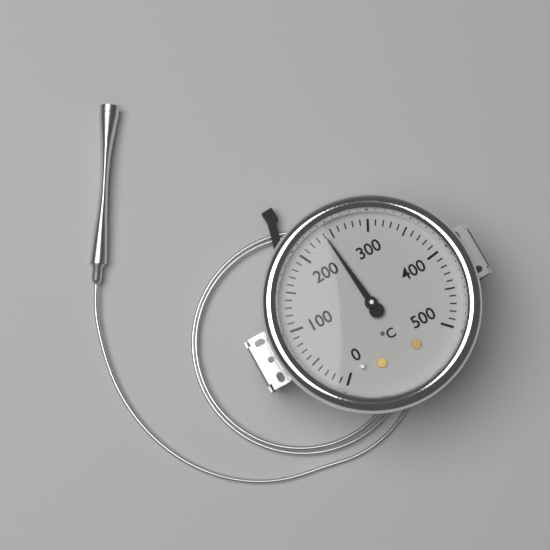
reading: 240 °C
